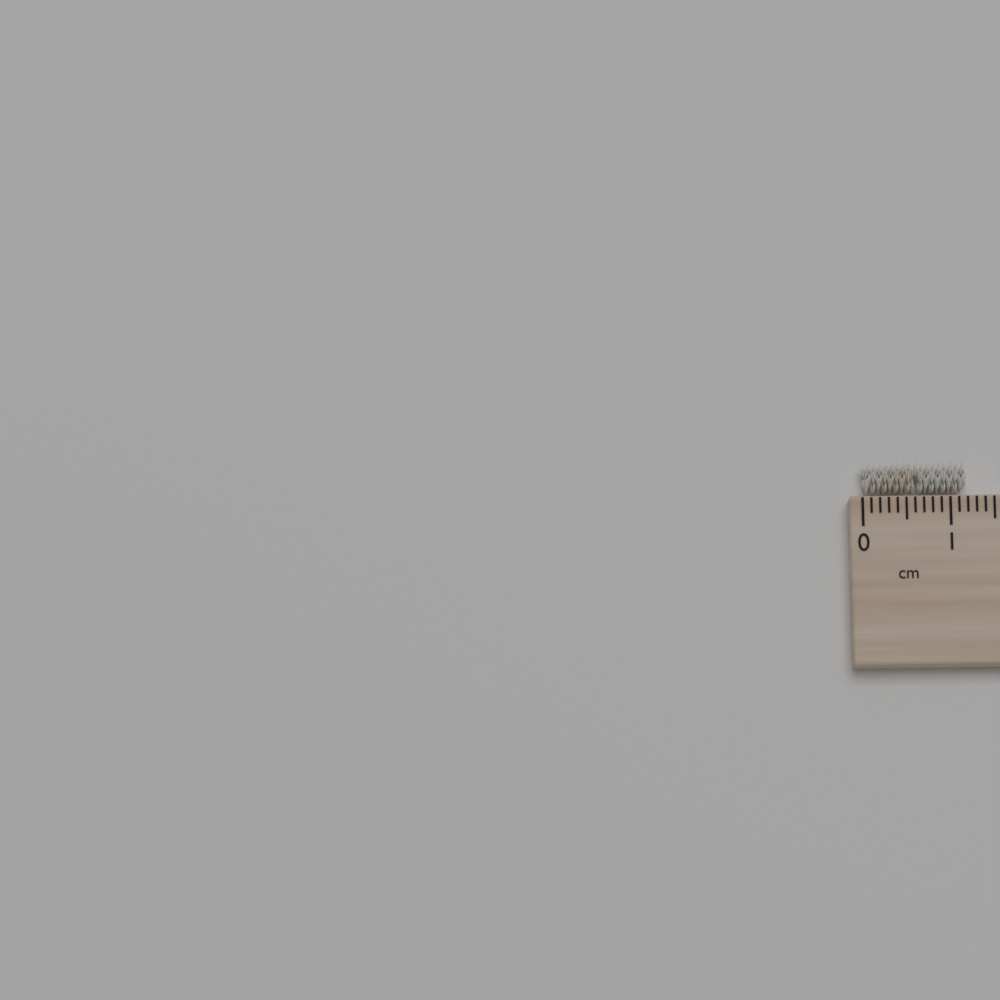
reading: 1.2 cm
